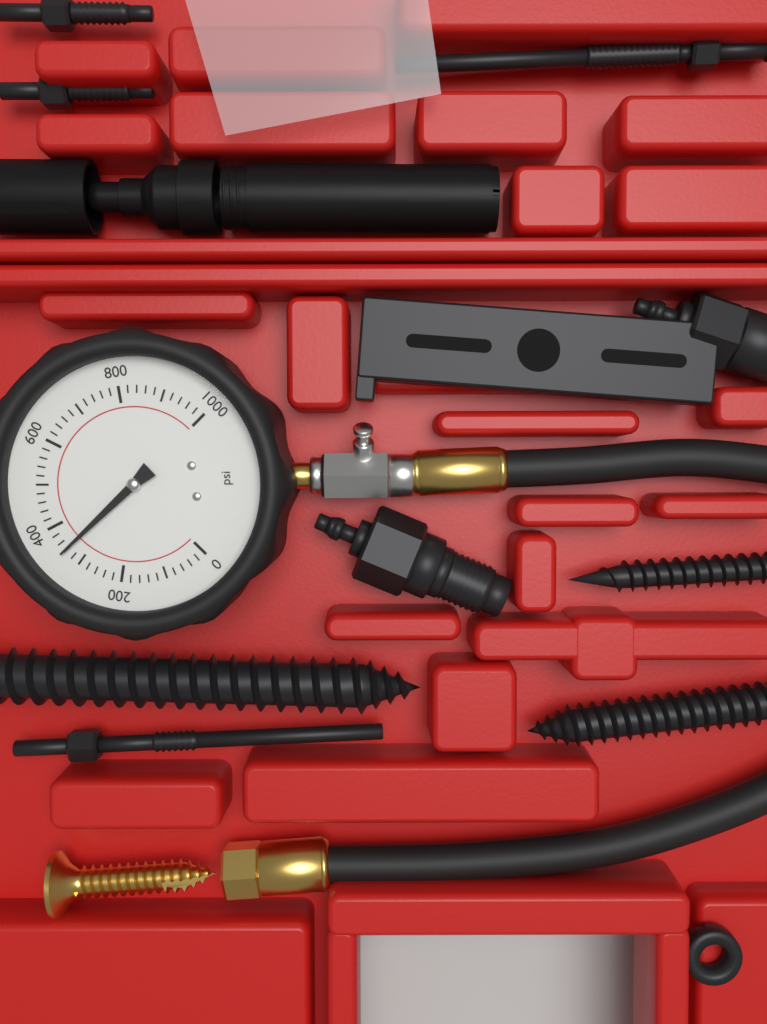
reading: 340 psi
